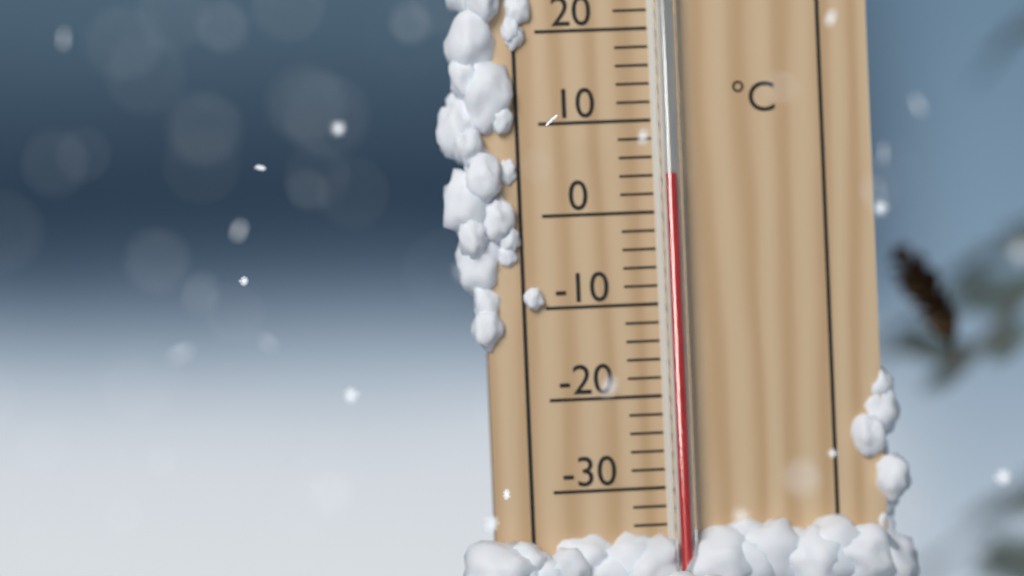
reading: 4 °C
